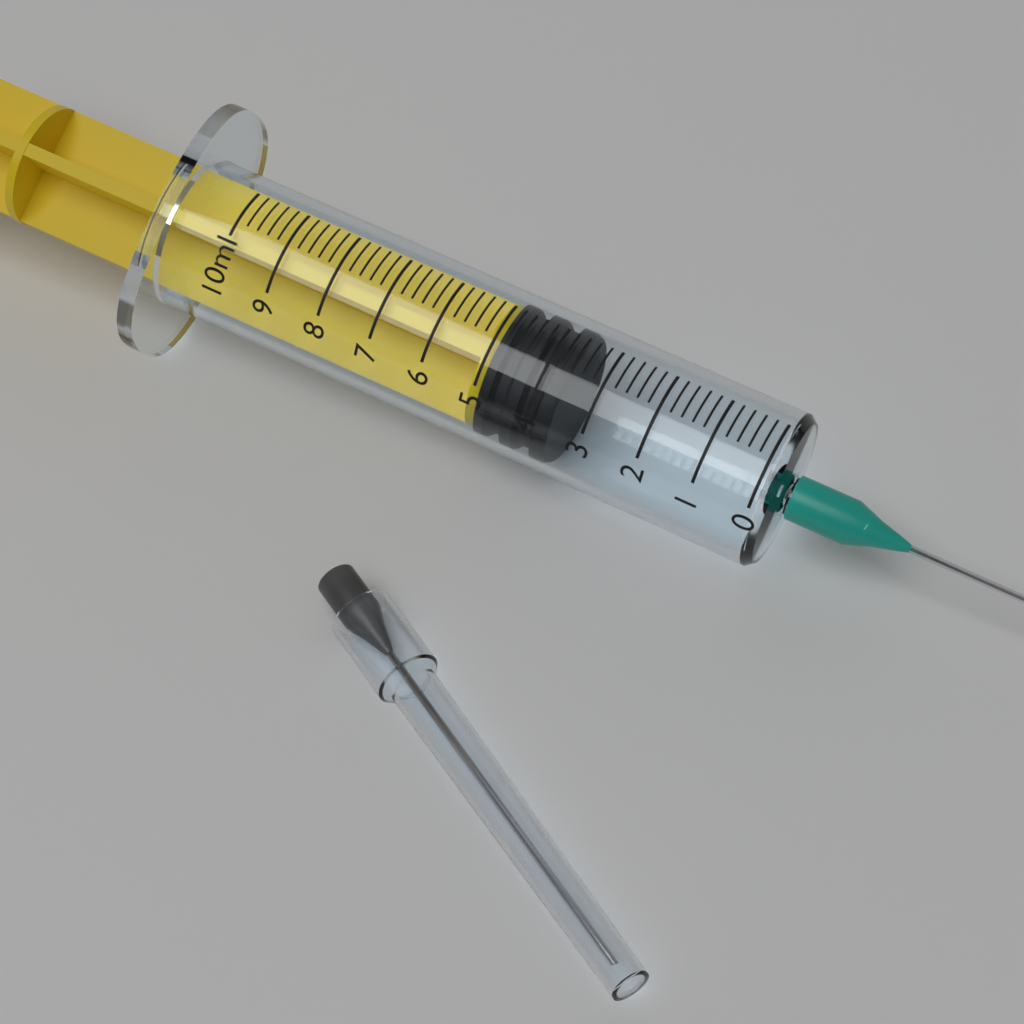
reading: 3.6 ml
